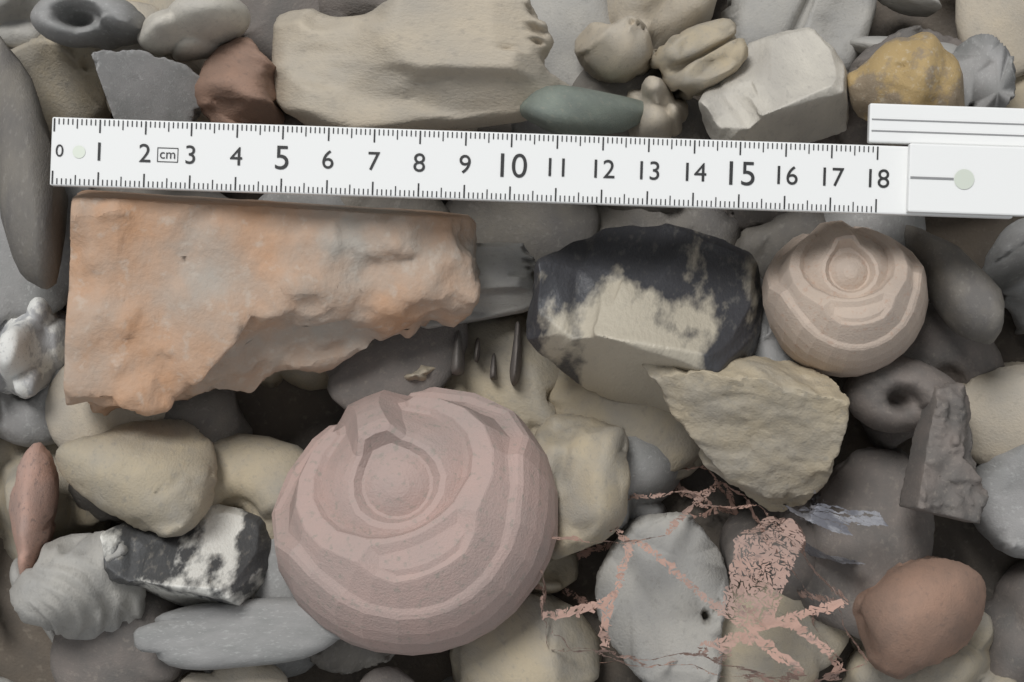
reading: 9.4 cm
